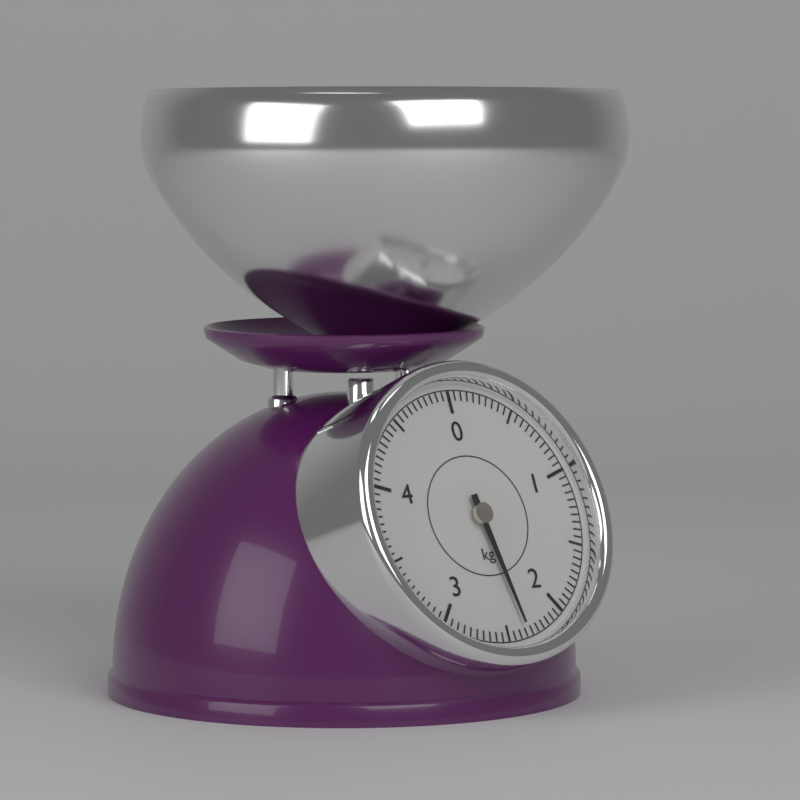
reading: 2.35 kg
